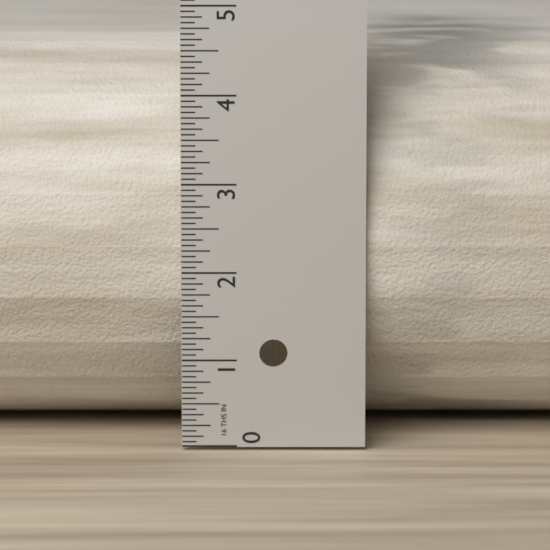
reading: 4.5625 in
